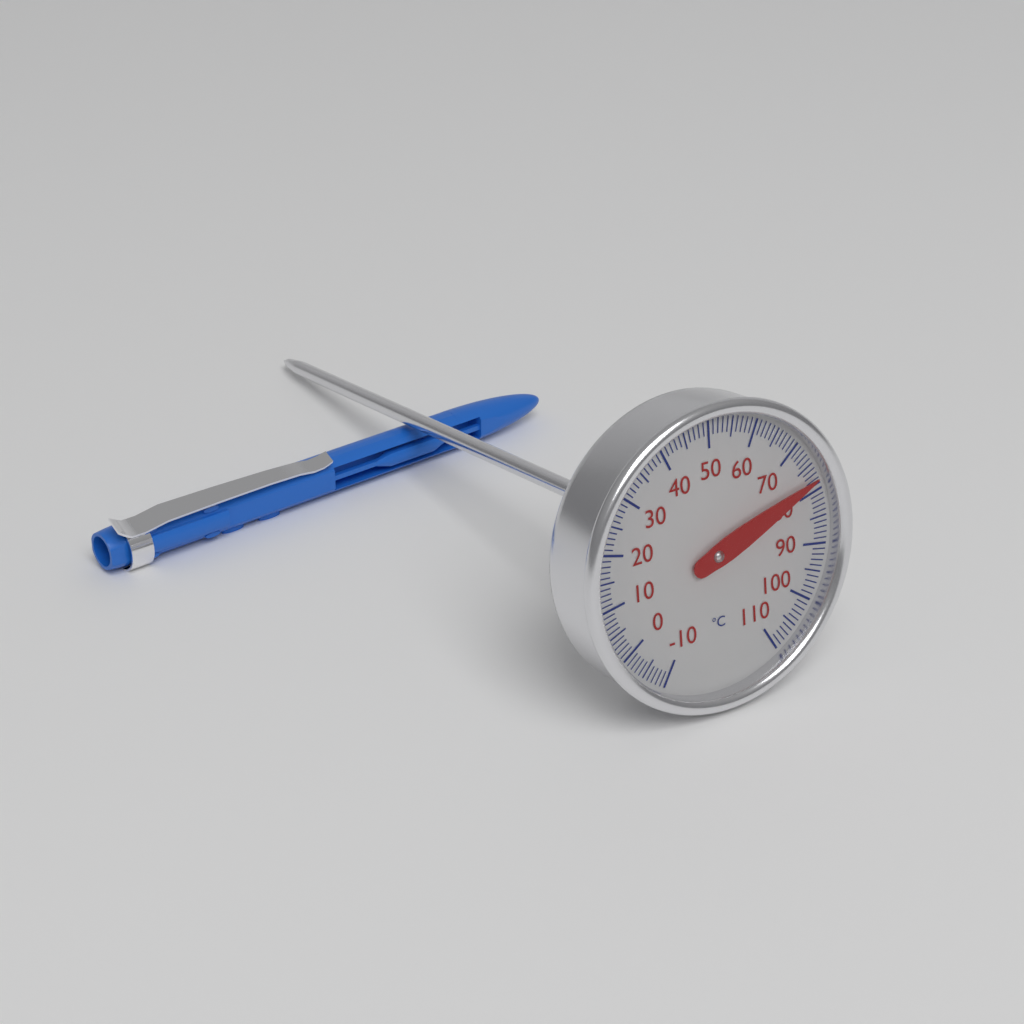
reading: 78 °C
